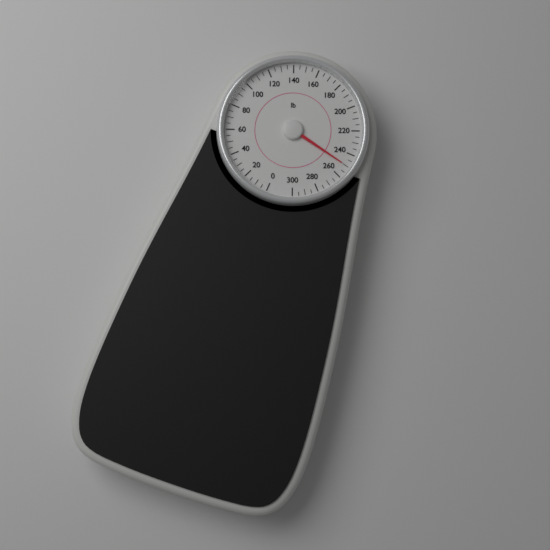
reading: 250 lb
